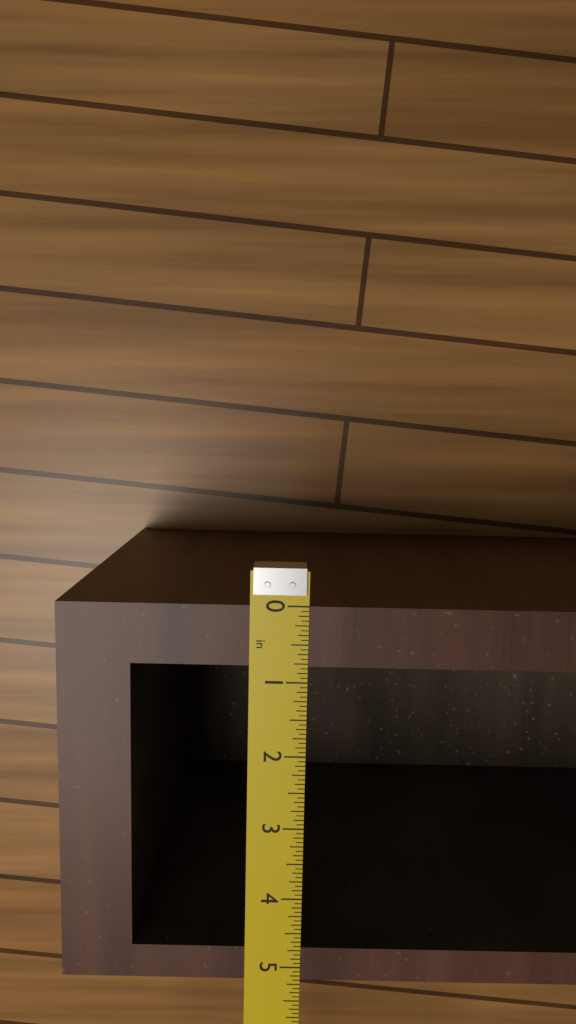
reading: 5.1875 in
